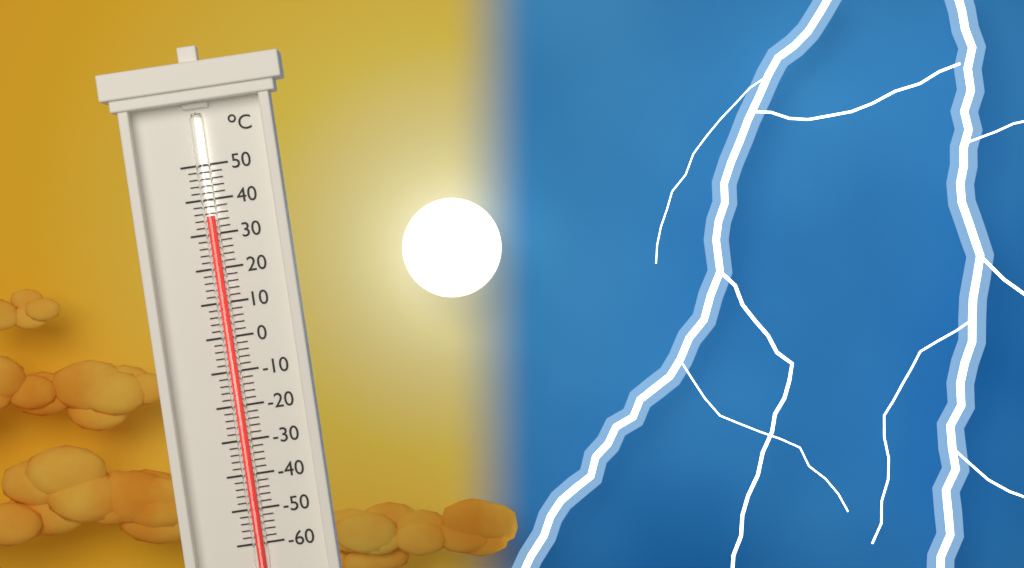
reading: 35 °C
